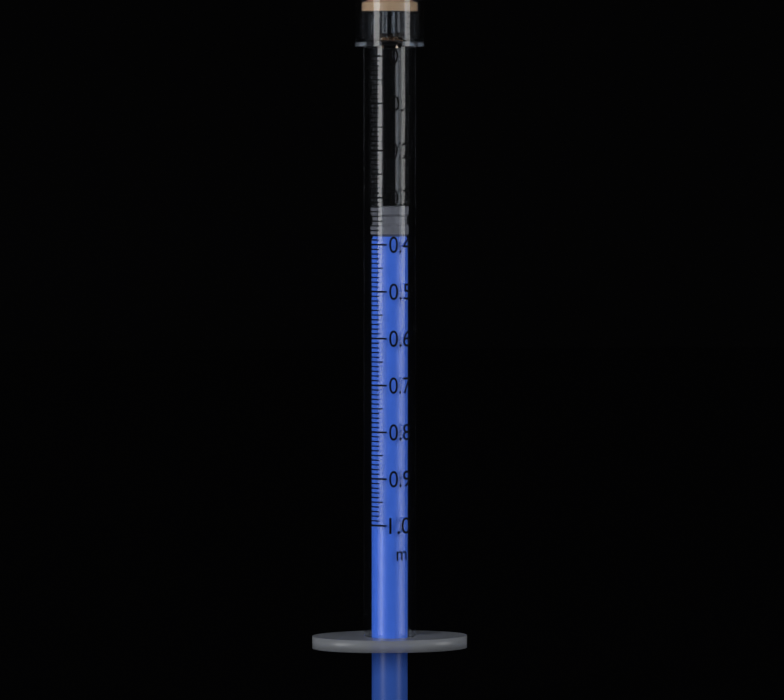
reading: 0.32 ml
